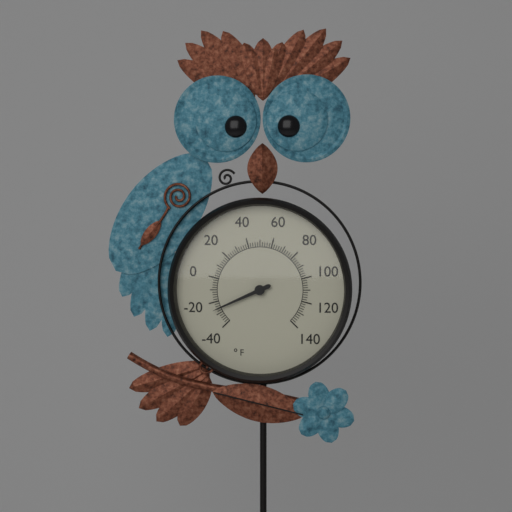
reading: -26 °F
